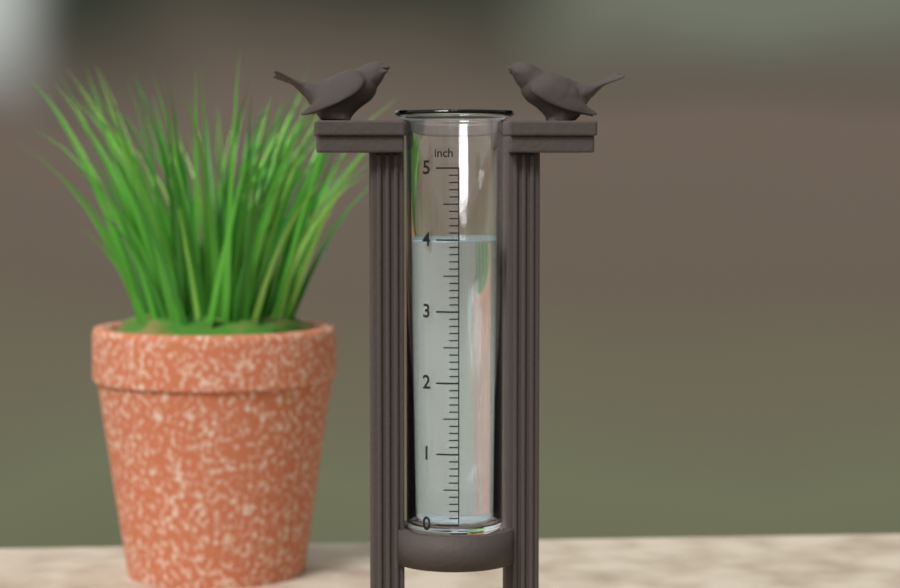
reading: 4.0 inch
